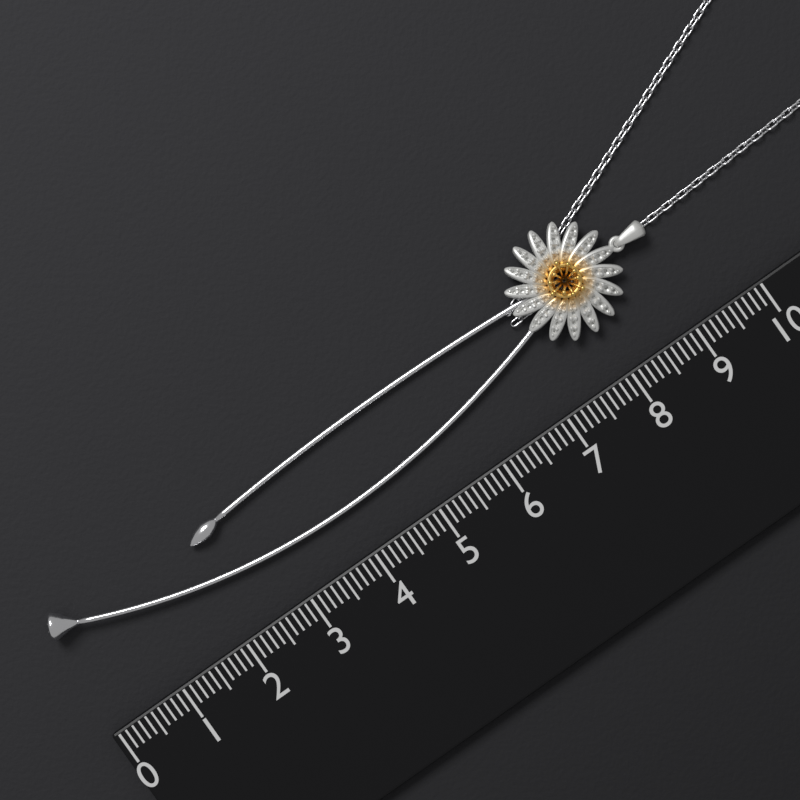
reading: 9.2 (no unit)
